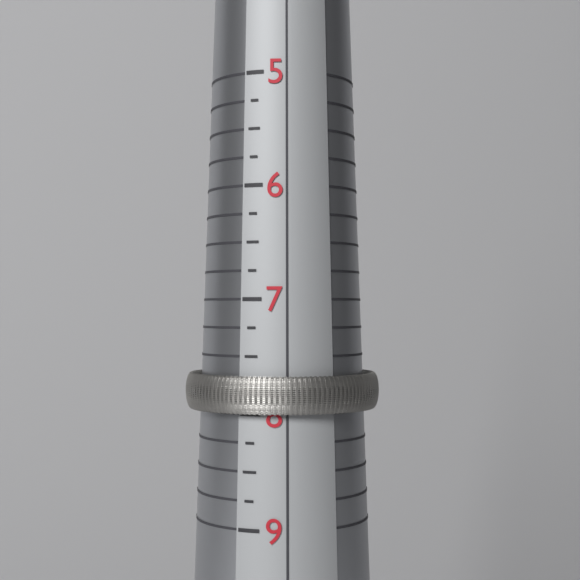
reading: 8.00 (no unit)
